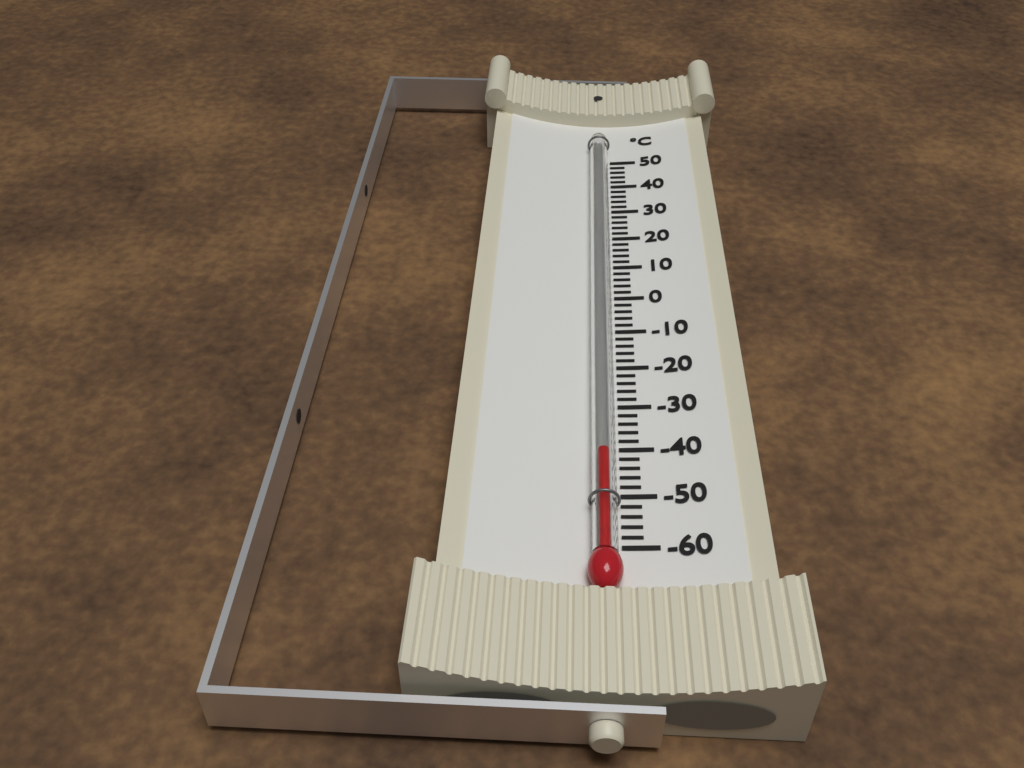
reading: -42 °C
